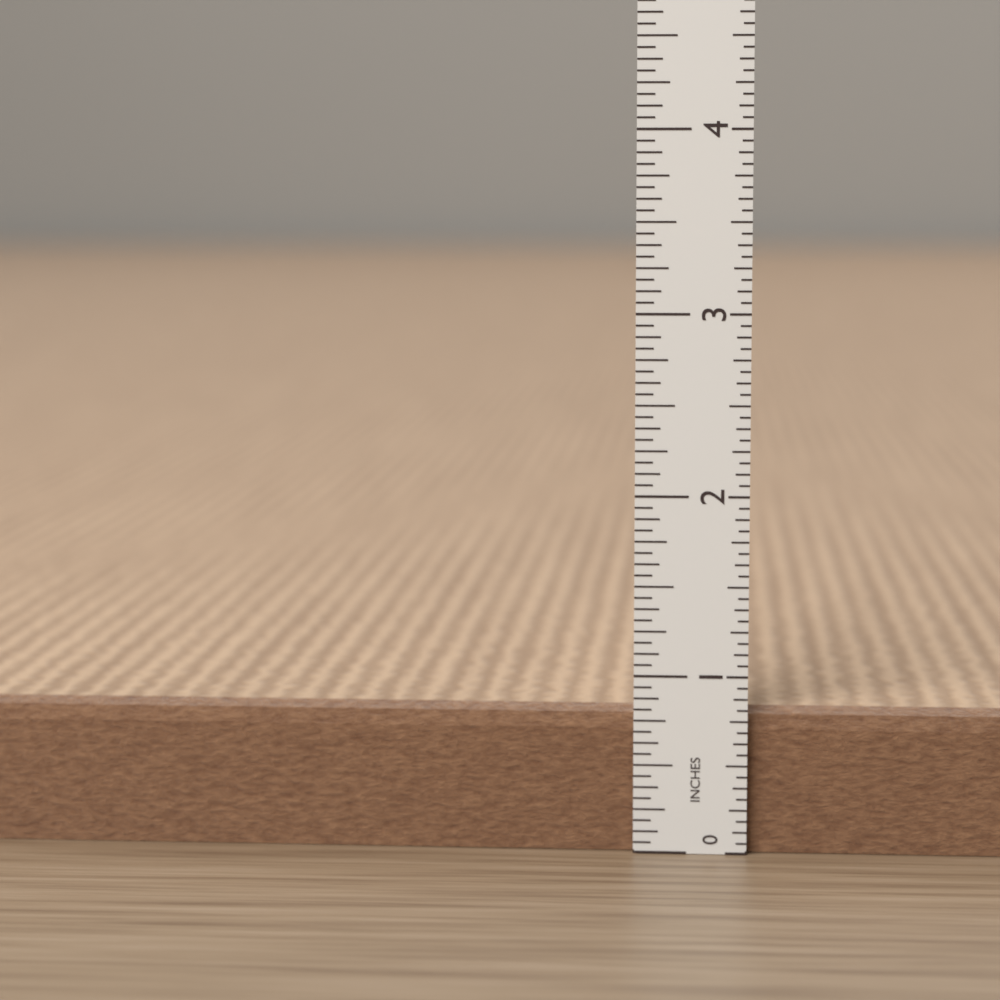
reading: 0.8125 in
